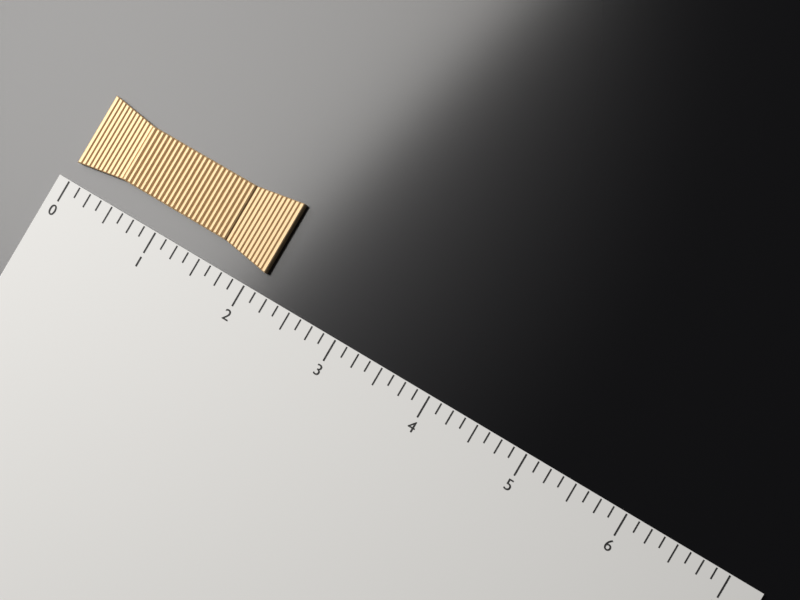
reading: 2.125 (no unit)
